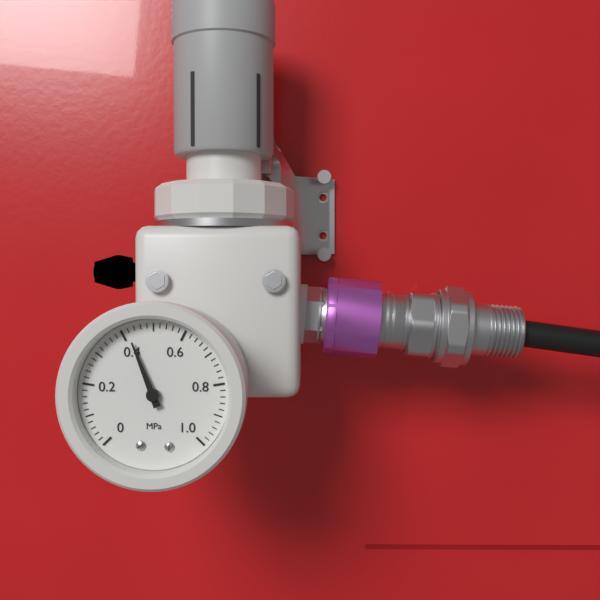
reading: 0.42 MPa
